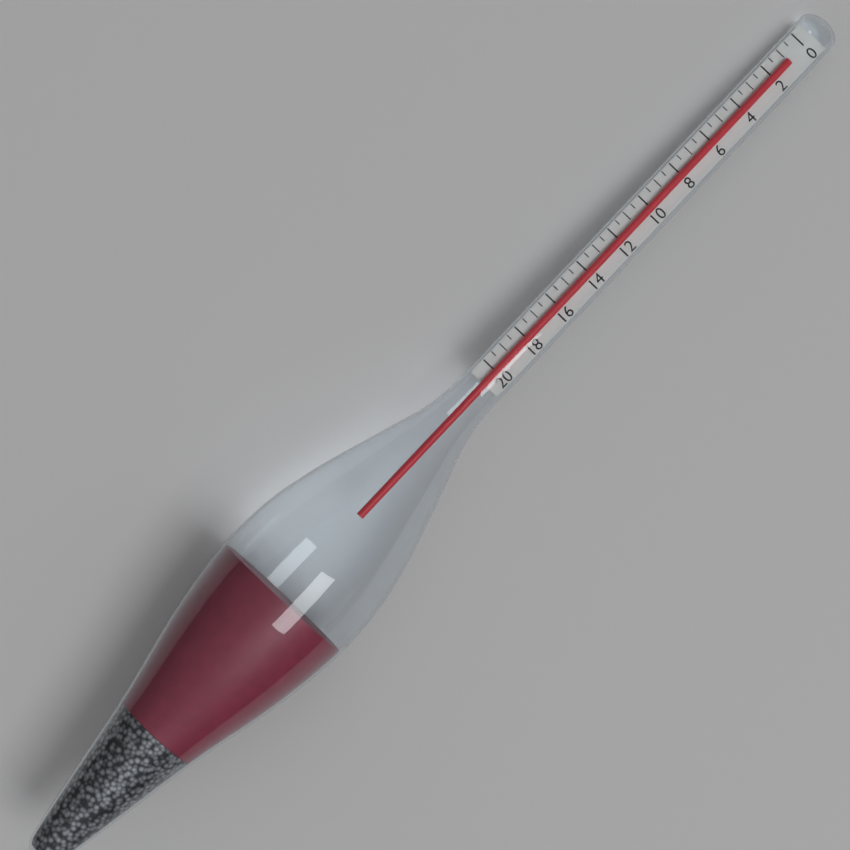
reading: 1.0 (no unit)
